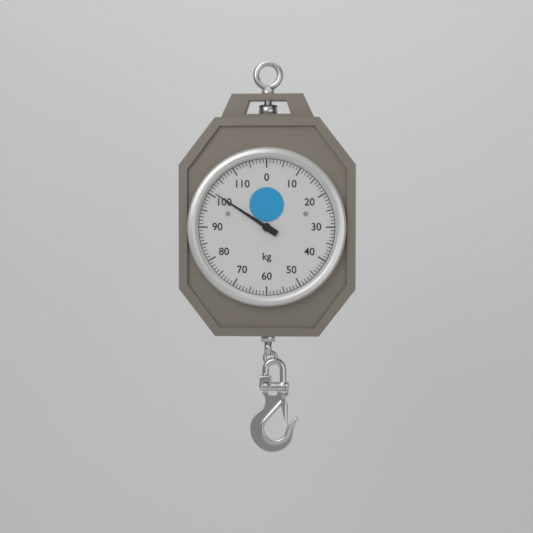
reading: 101 kg
